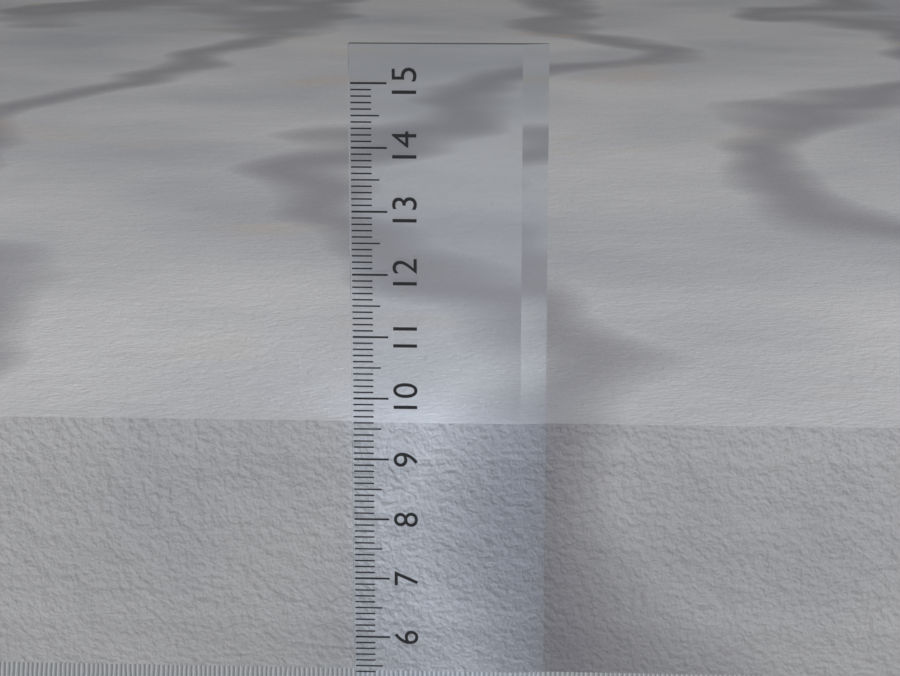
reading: 9.5 cm
